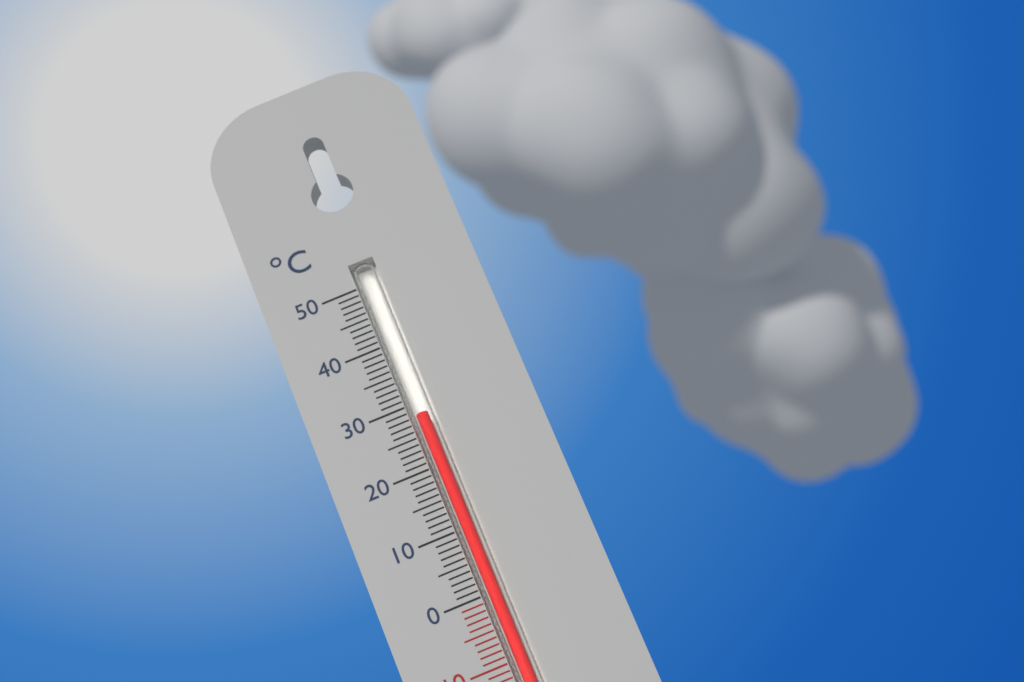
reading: 28 °C
